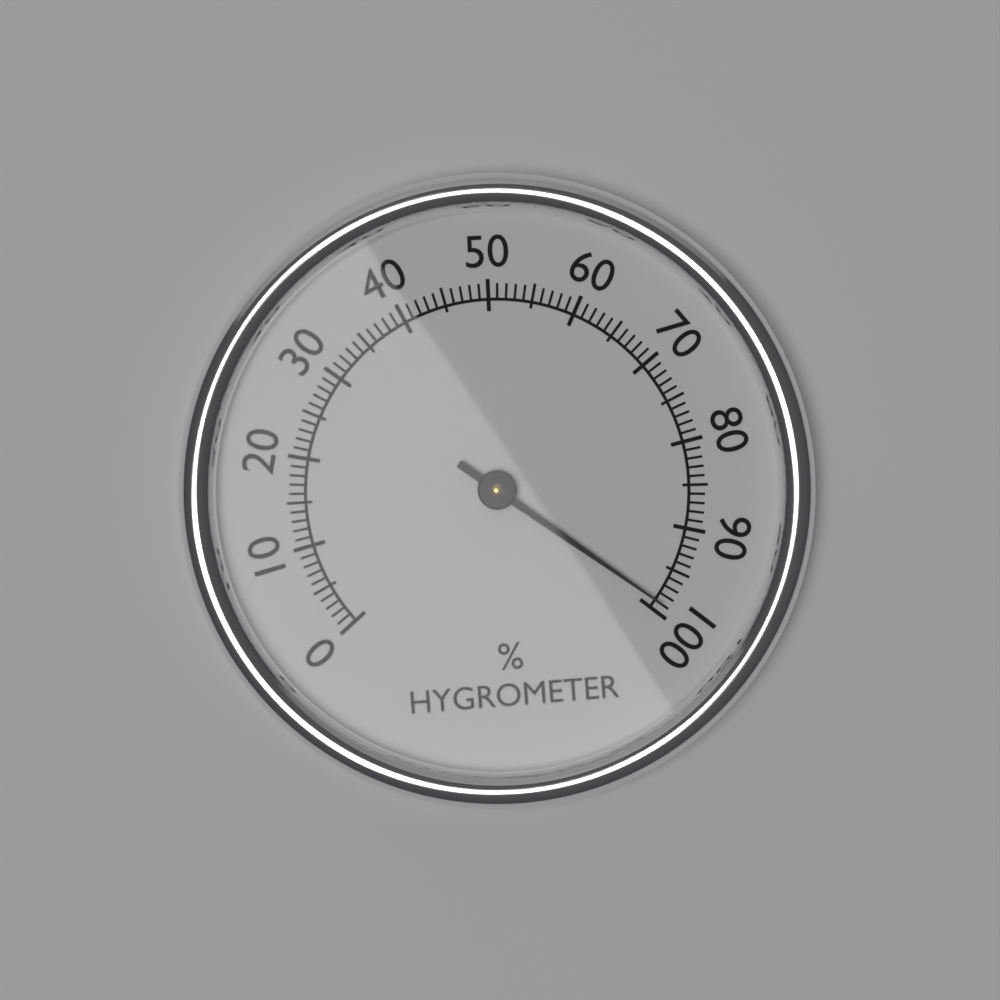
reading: 99 %
